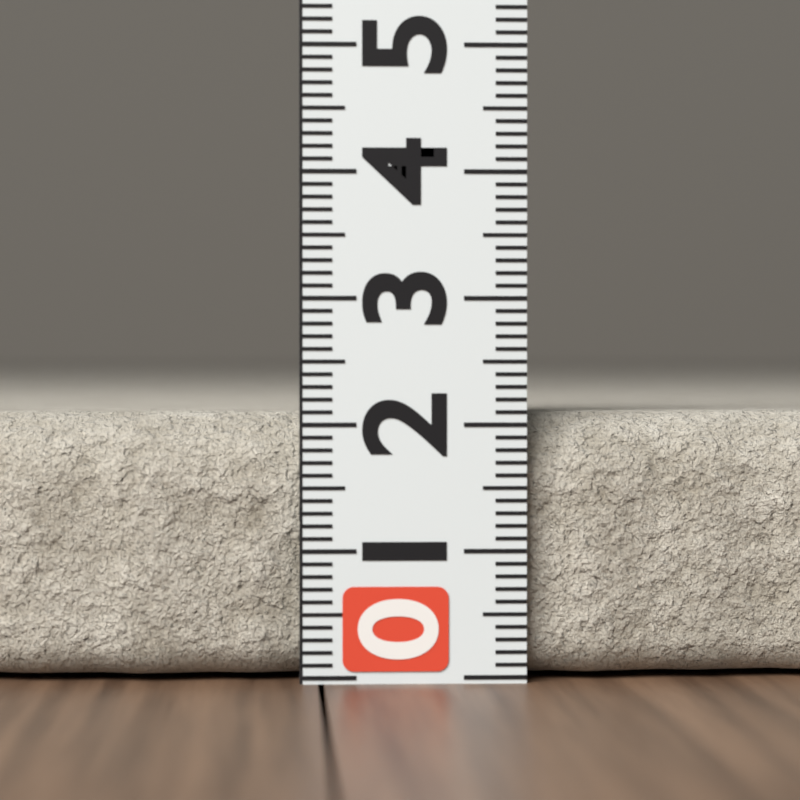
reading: 2.1 (no unit)
